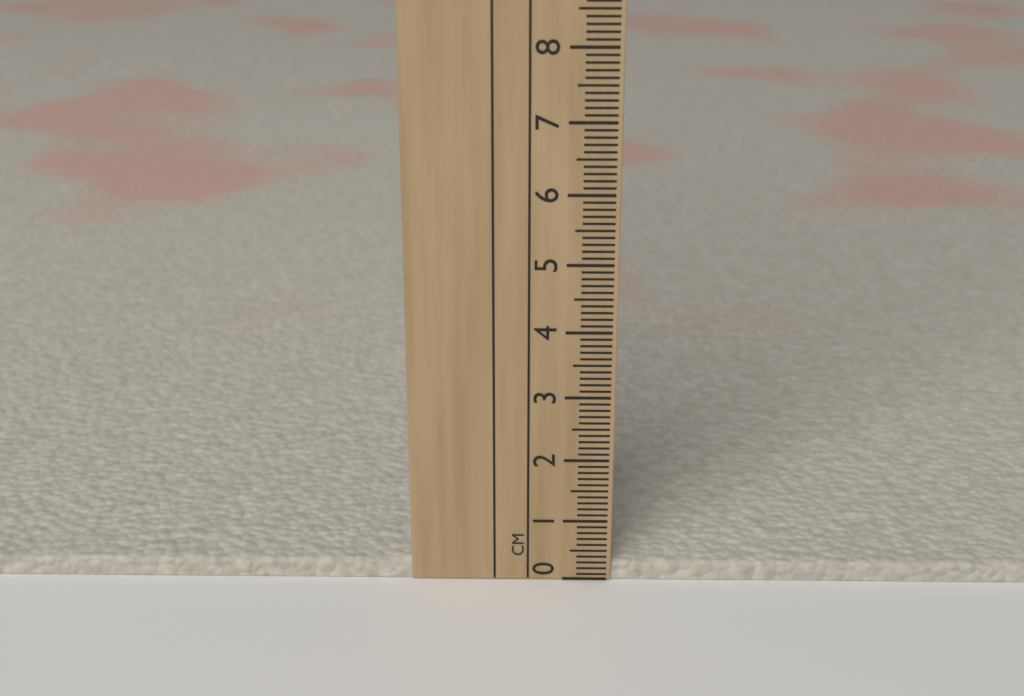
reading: 0.3 cm
